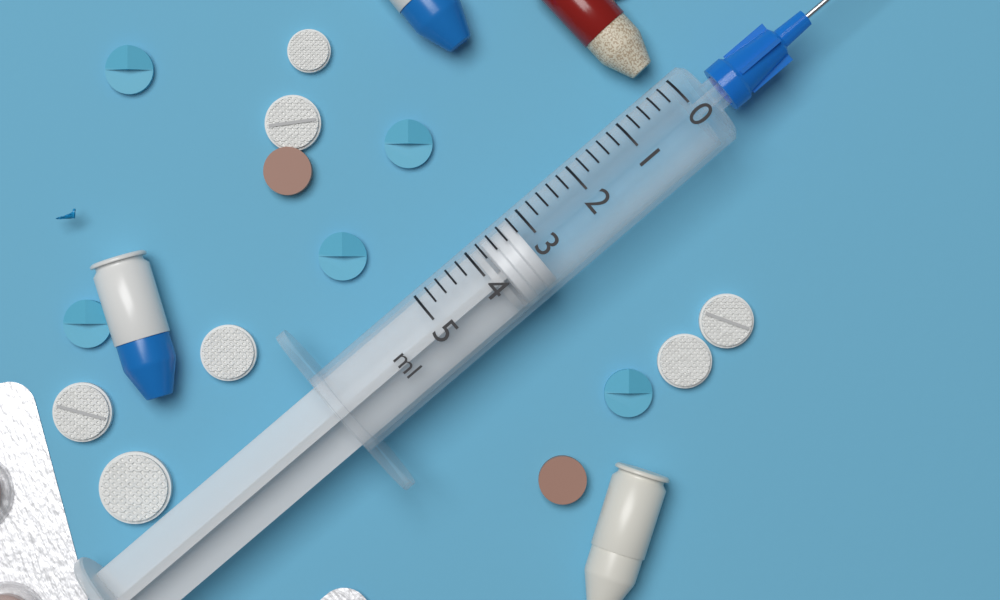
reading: 3.2 ml
